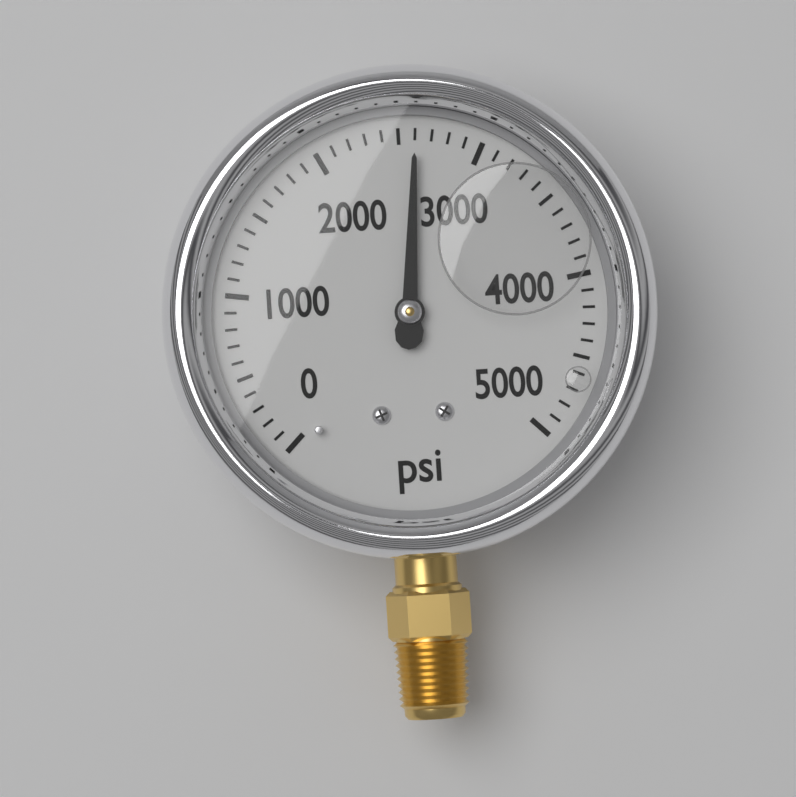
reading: 2600 psi
